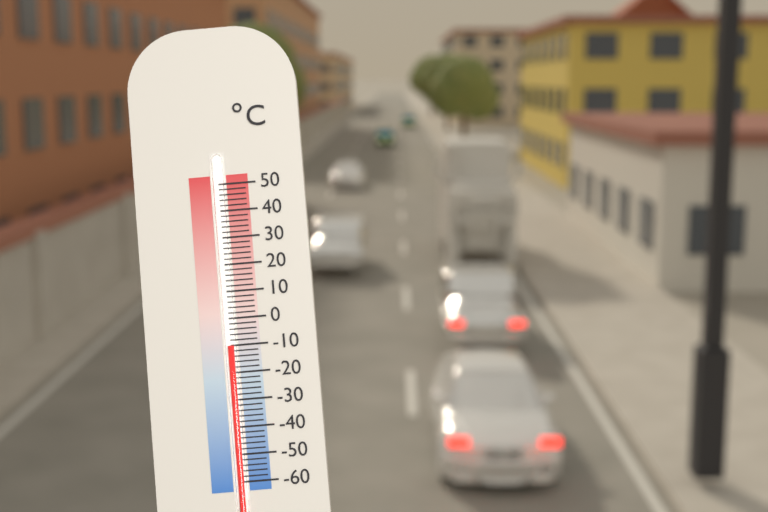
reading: -10 °C
